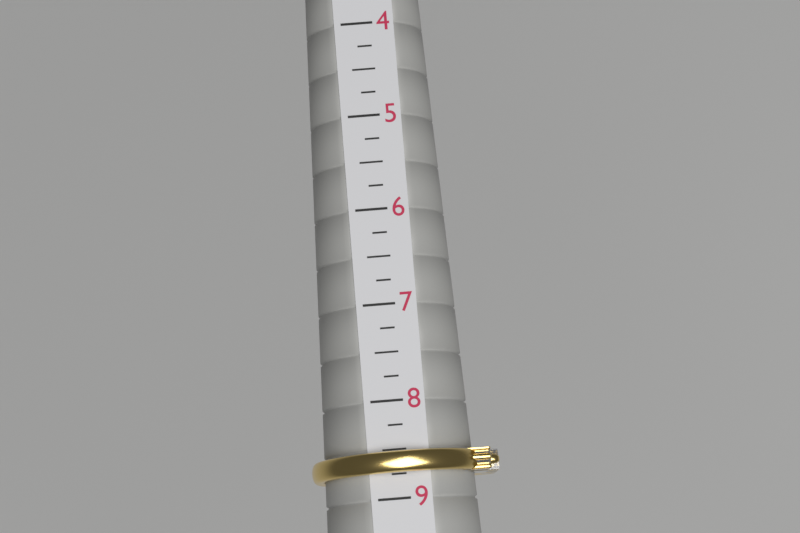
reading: 8.75 (no unit)
